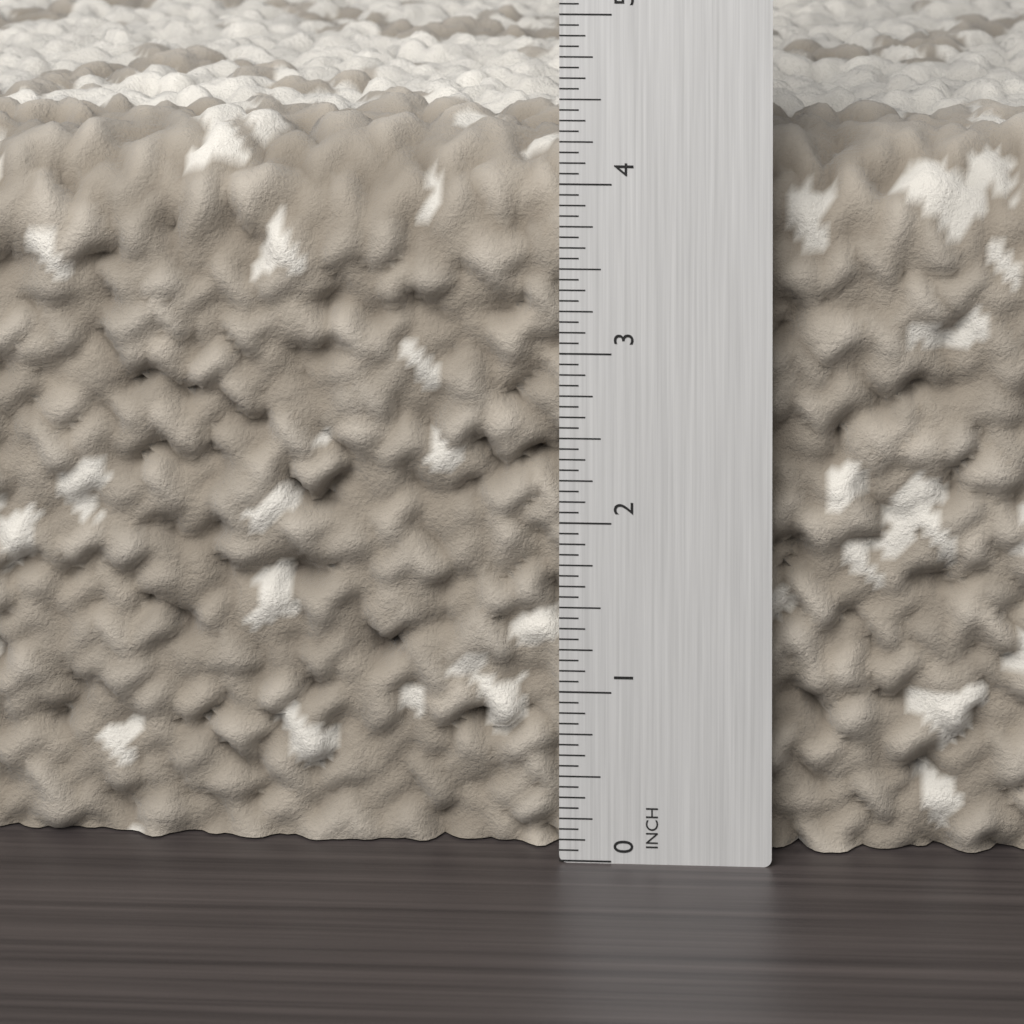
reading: 4.3125 in
